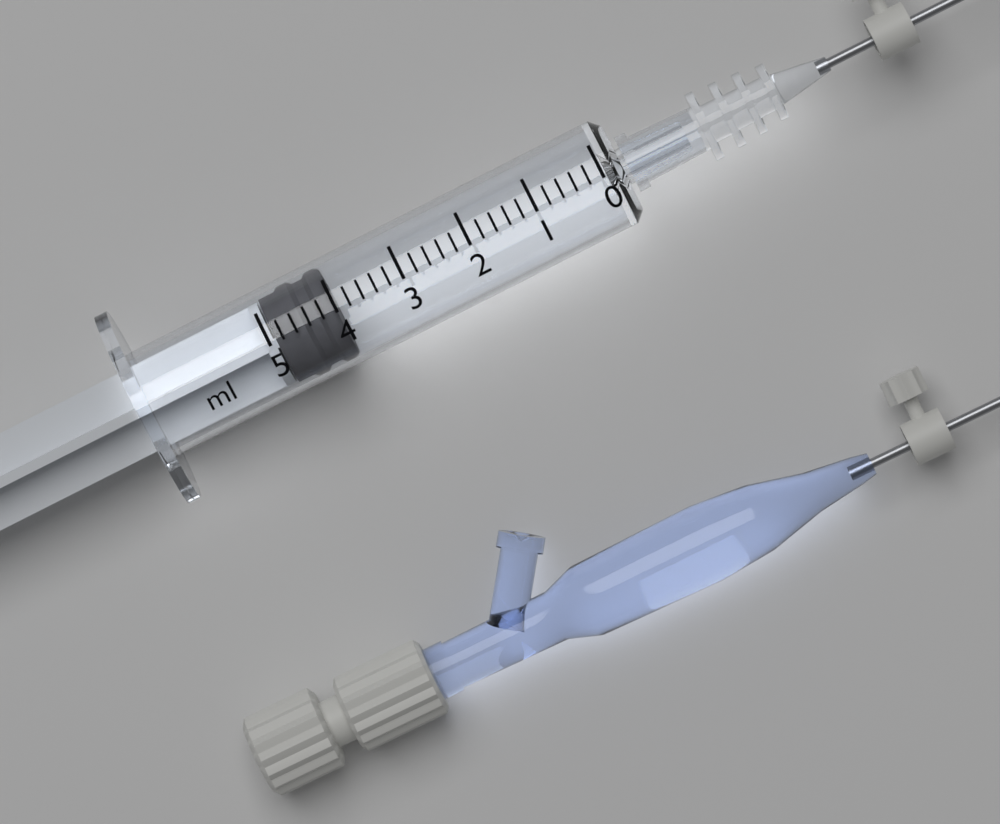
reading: 4.0 ml
